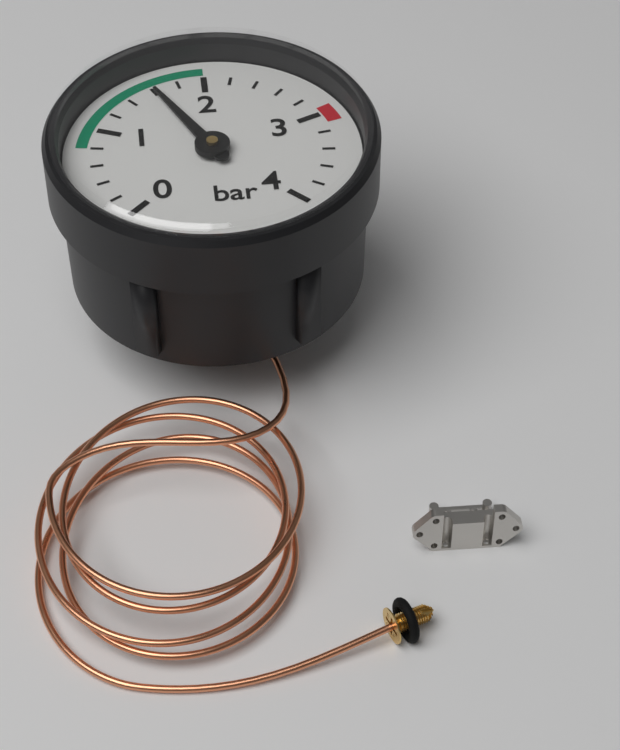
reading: 1.6 bar
